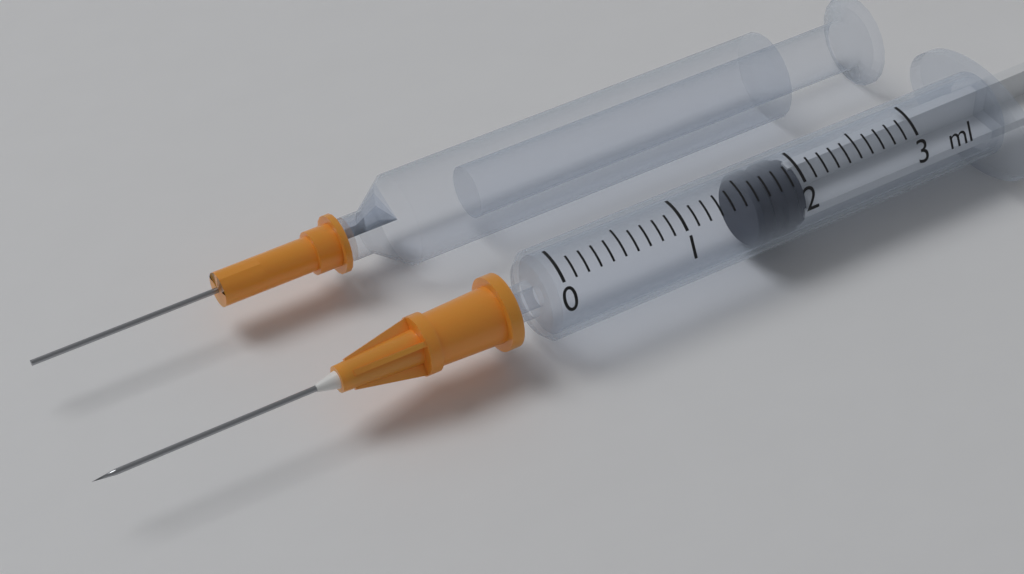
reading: 1.6 ml
